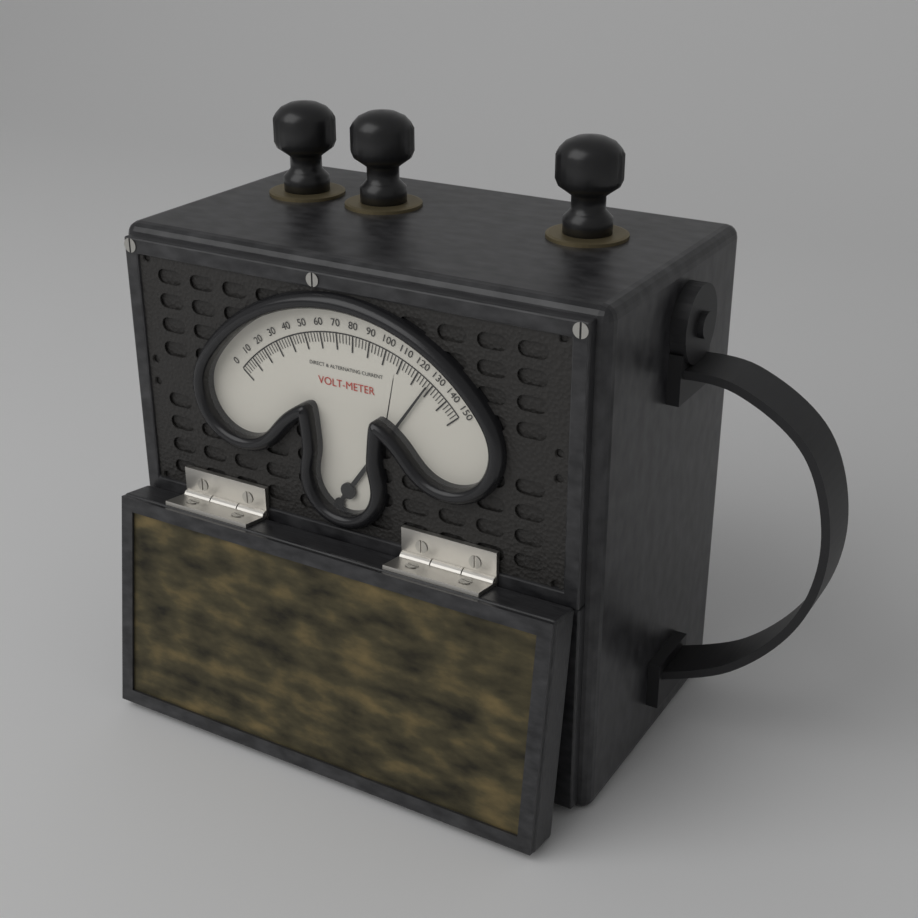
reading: 128 V
